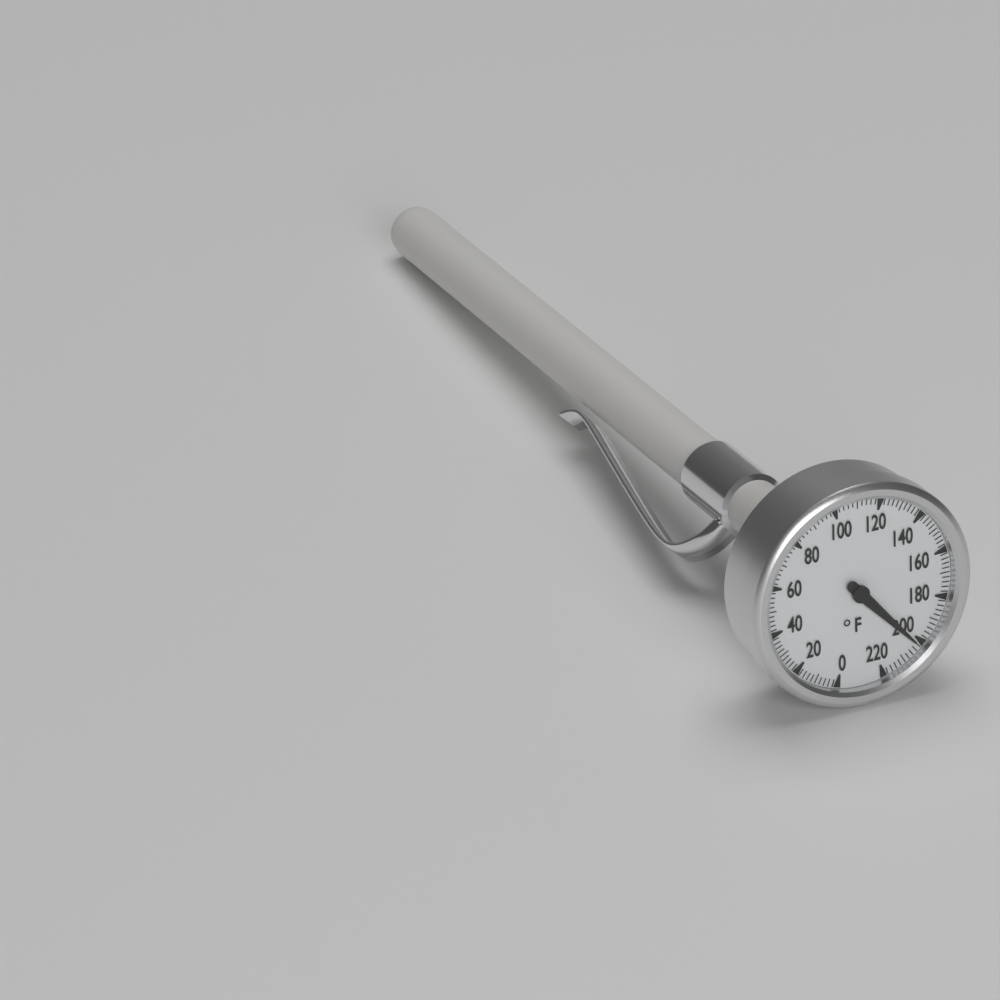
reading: 202 °F
